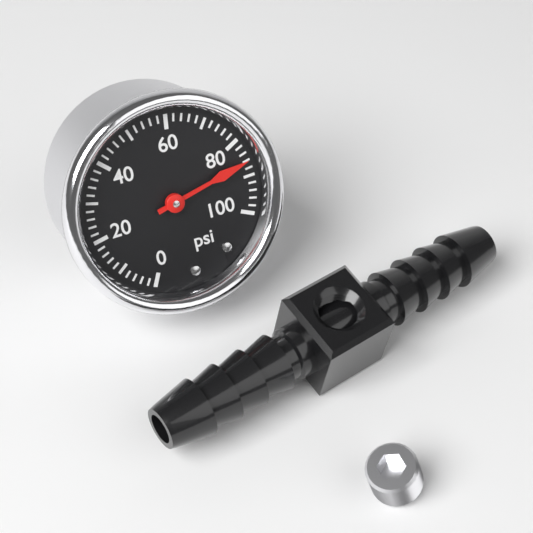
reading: 86 psi
